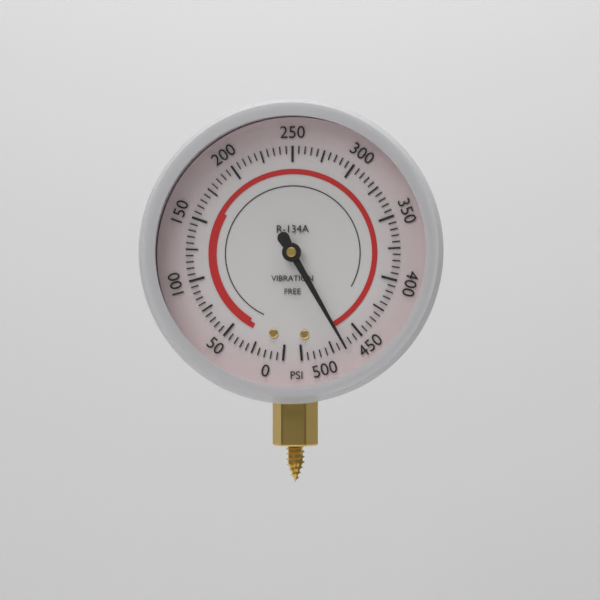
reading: 465 psi
